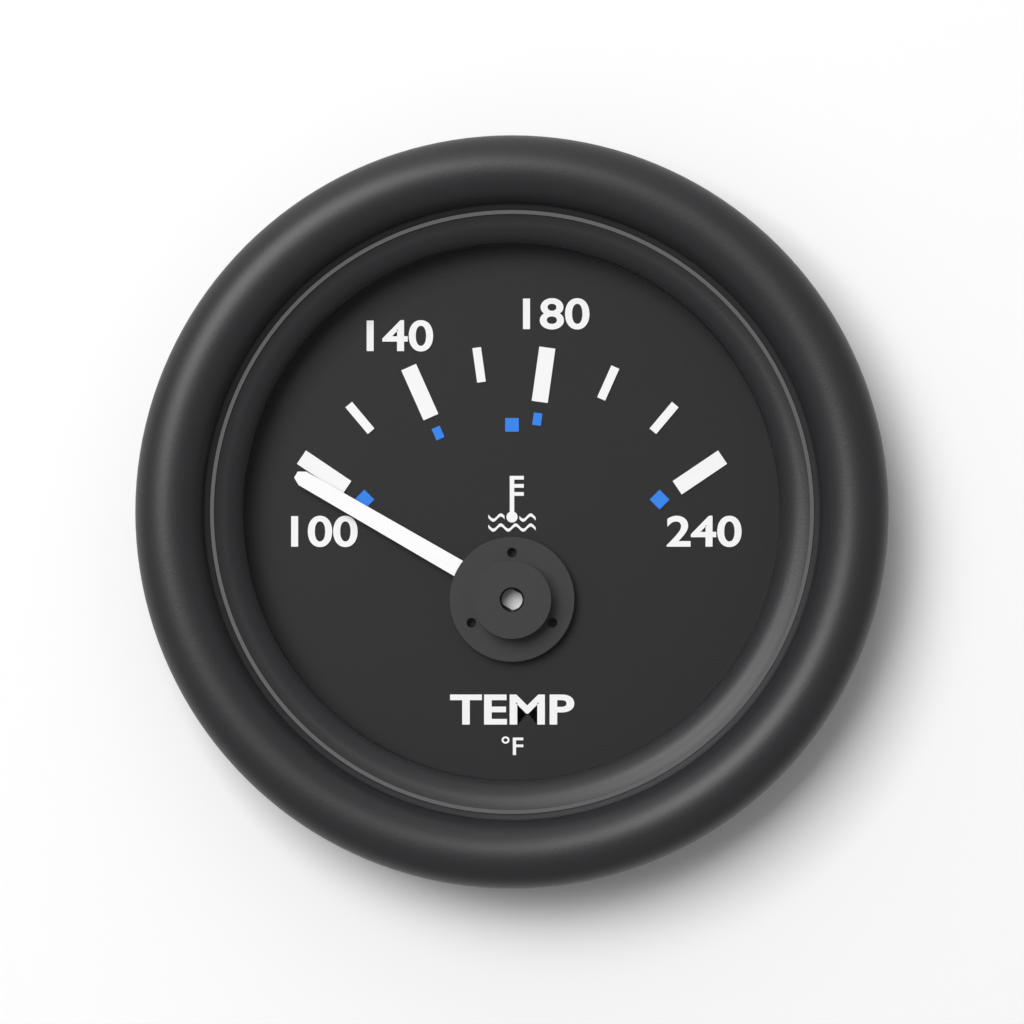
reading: 95 °F
